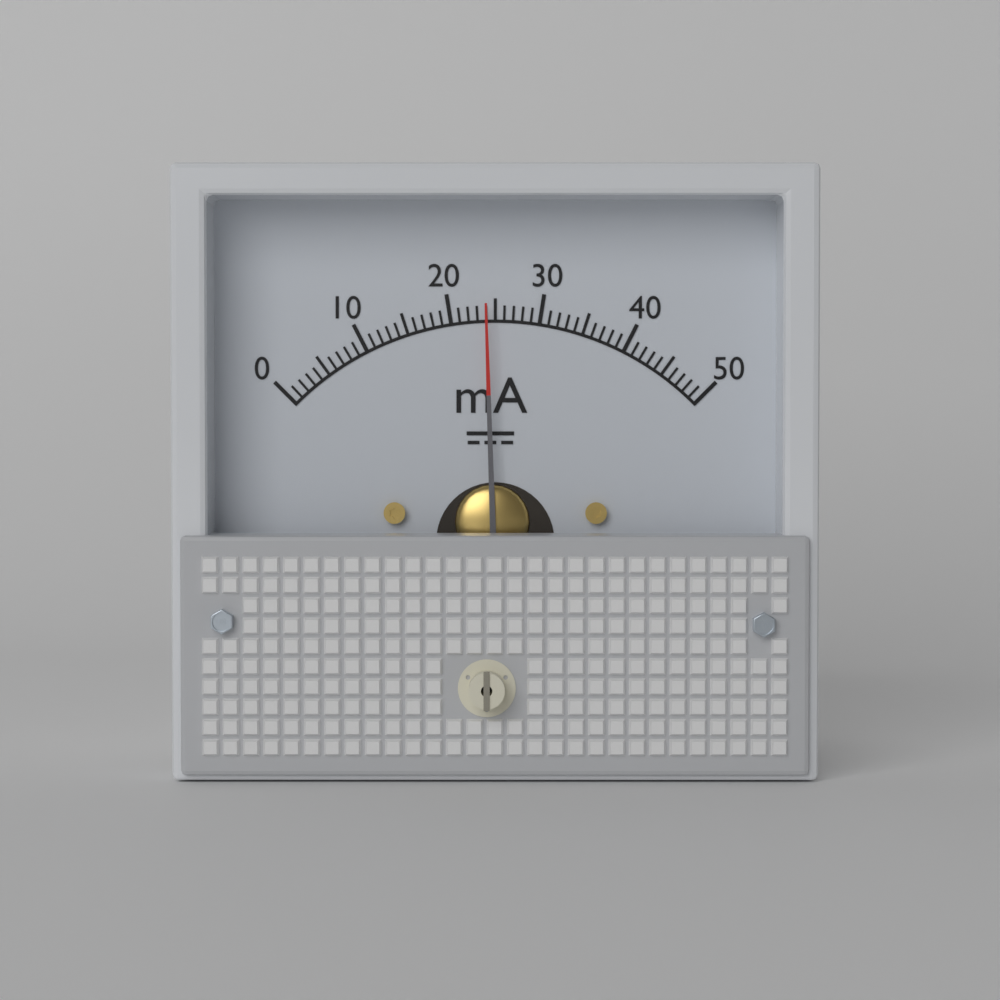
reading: 24 mA
